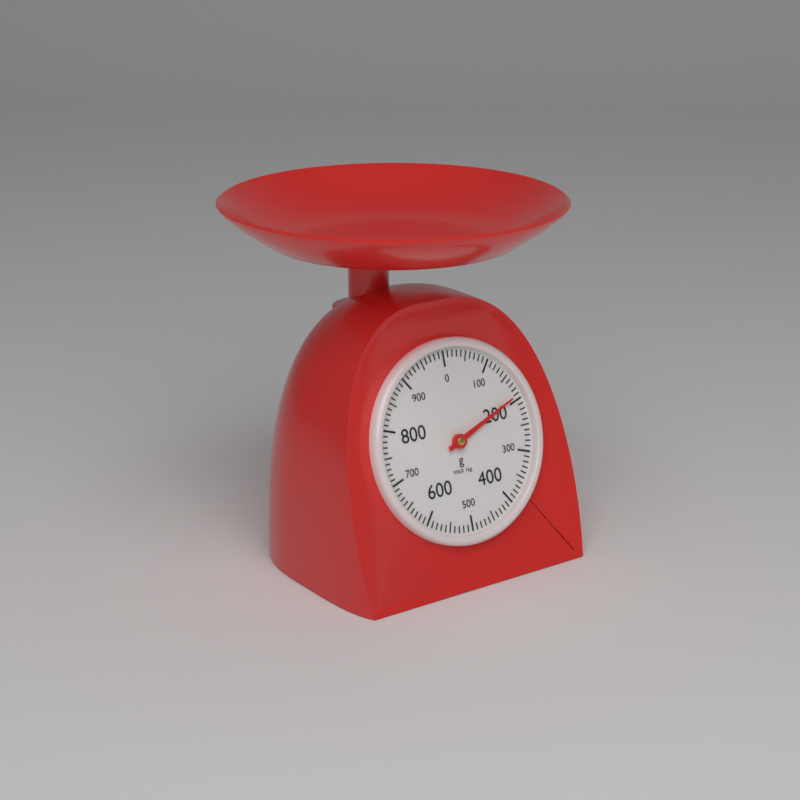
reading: 190 g
